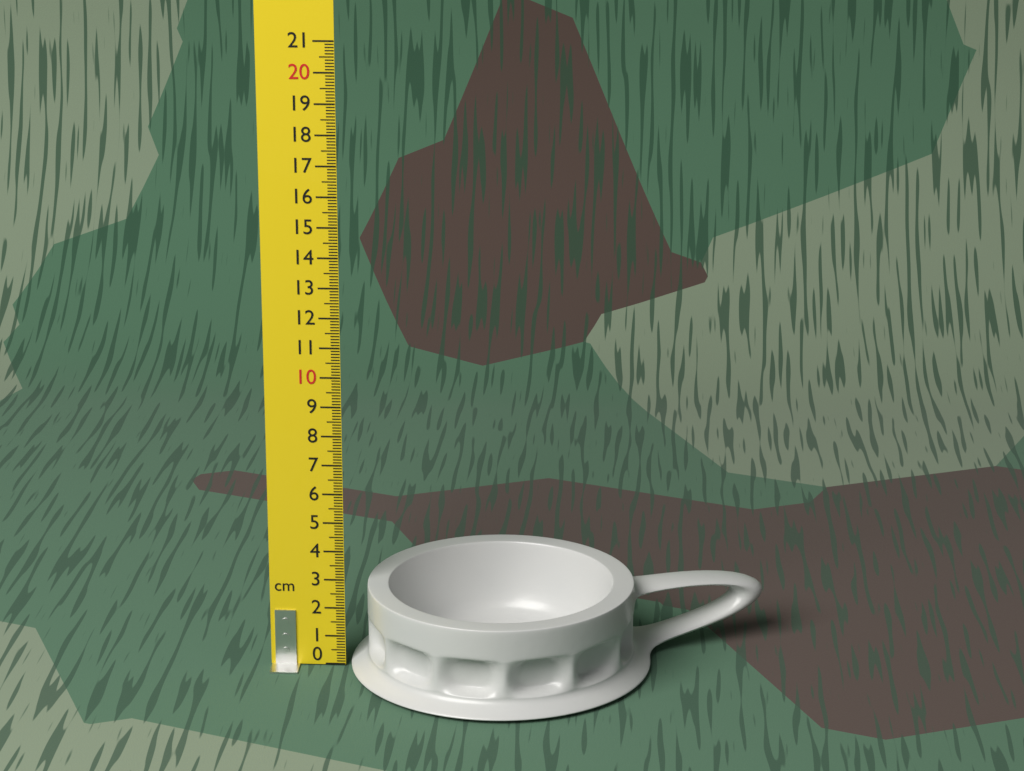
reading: 2.9 cm
